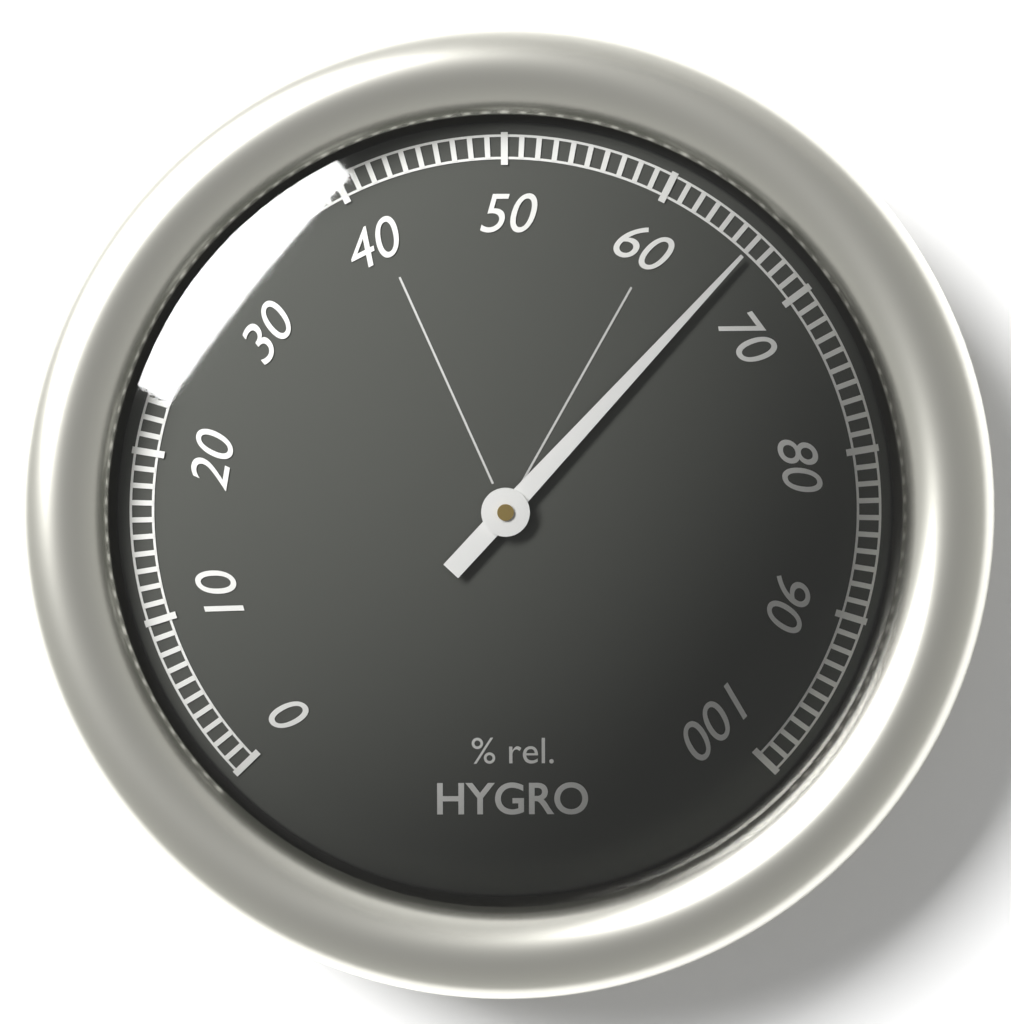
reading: 66 %
